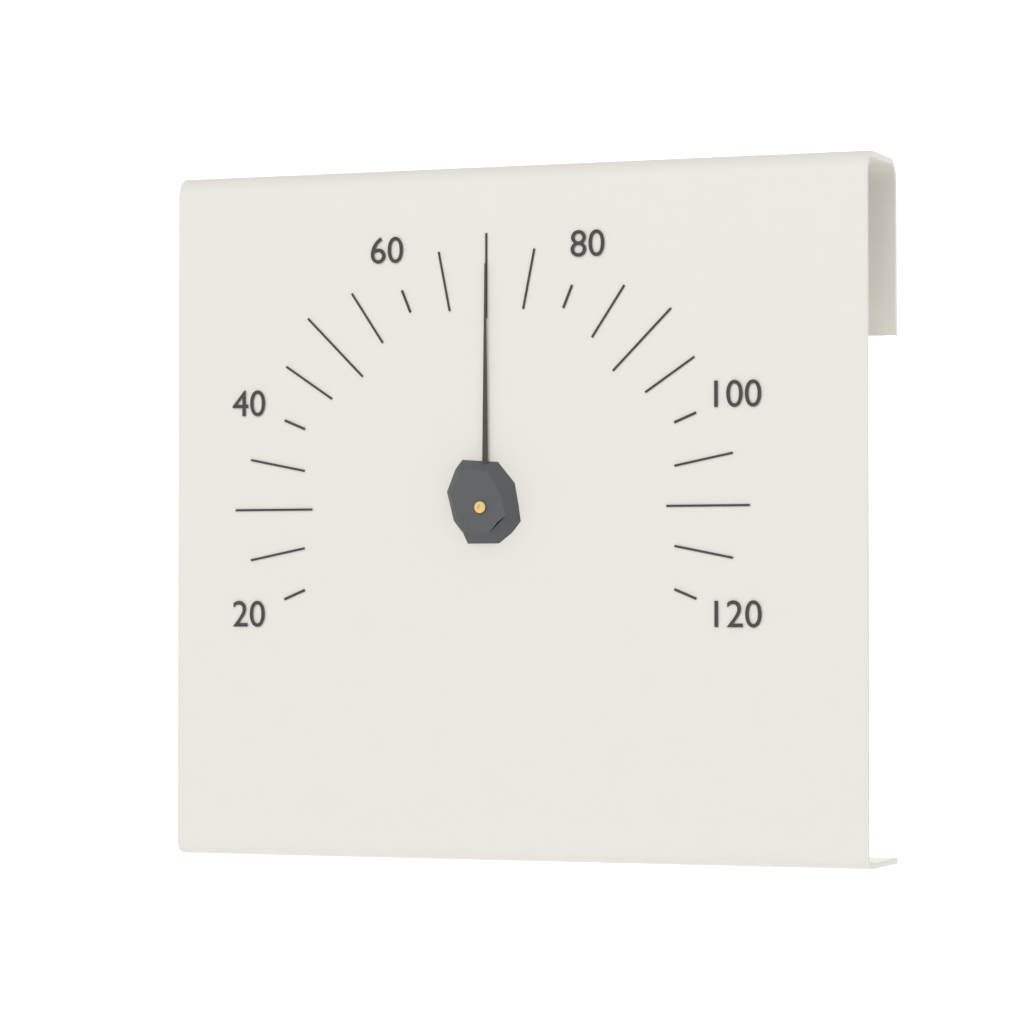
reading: 70 (no unit)
